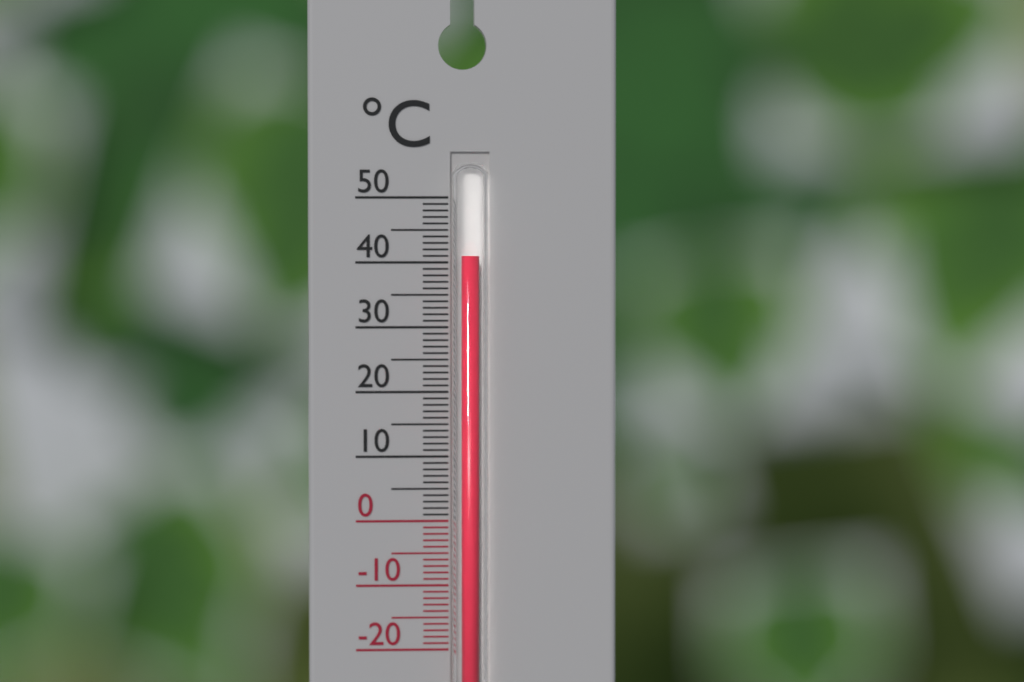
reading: 41 °C
